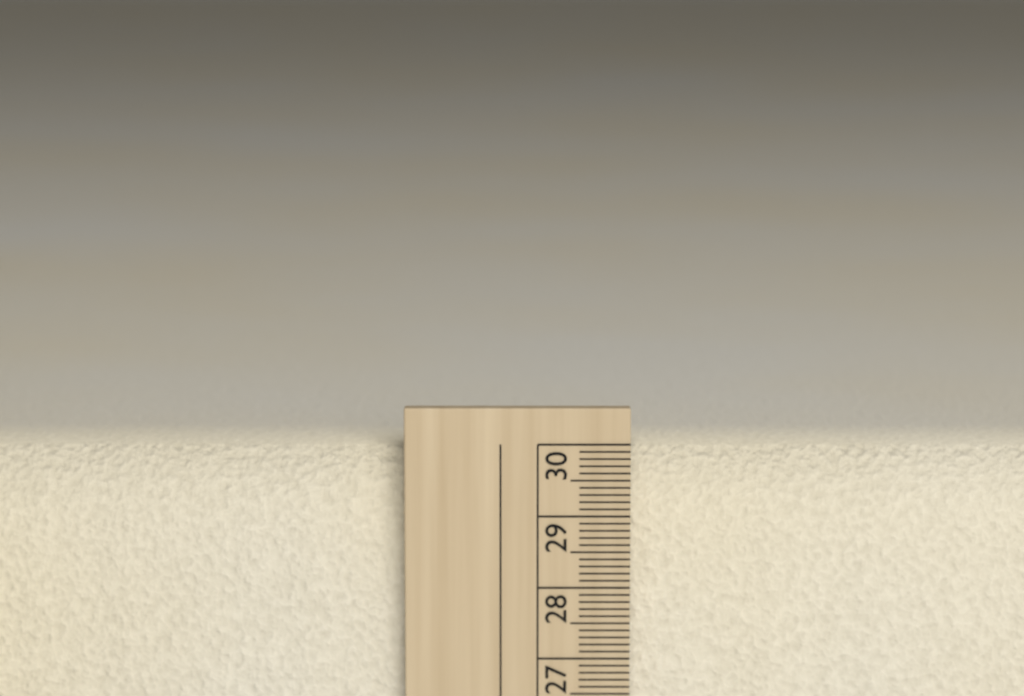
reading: 29.9 cm
